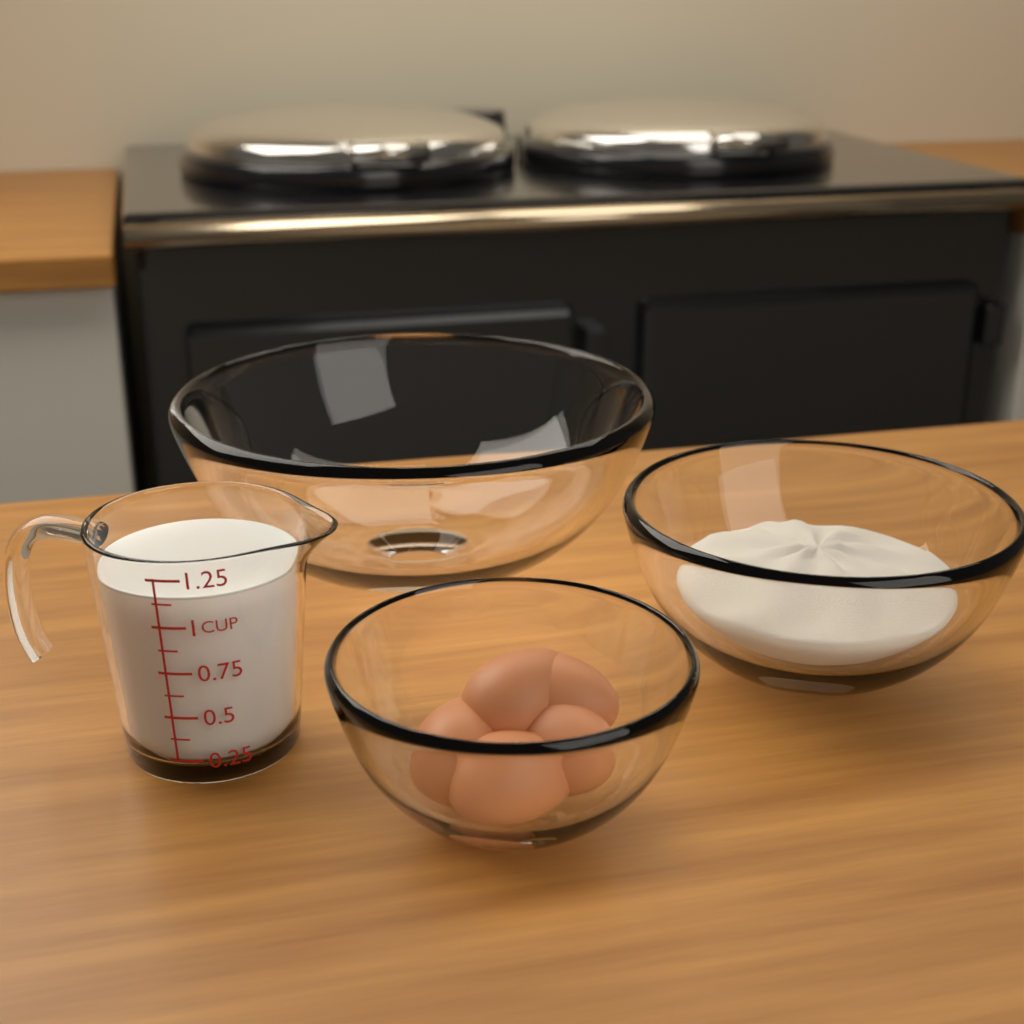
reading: 1.150 cup
